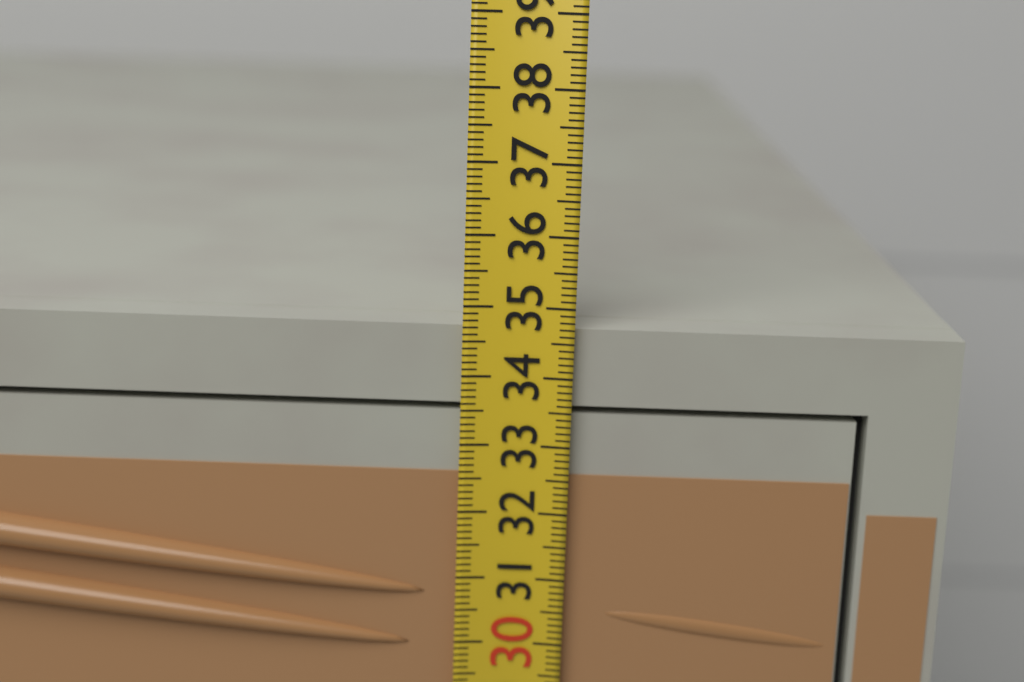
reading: 34.7 (no unit)
